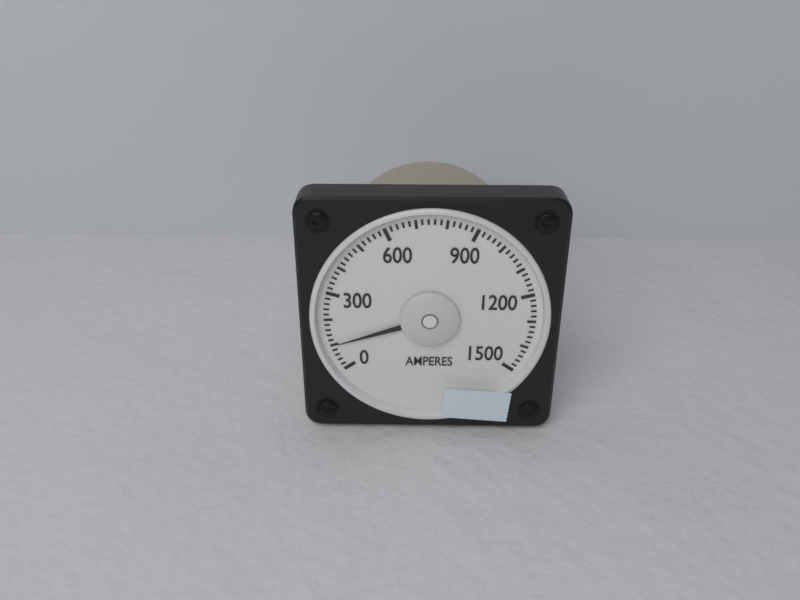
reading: 100 A
